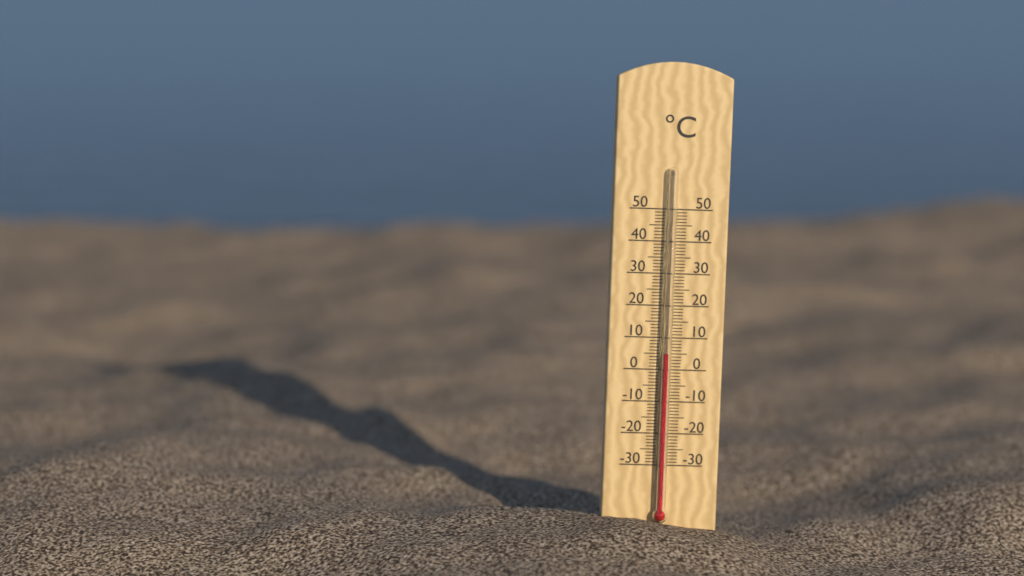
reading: 5 °C
